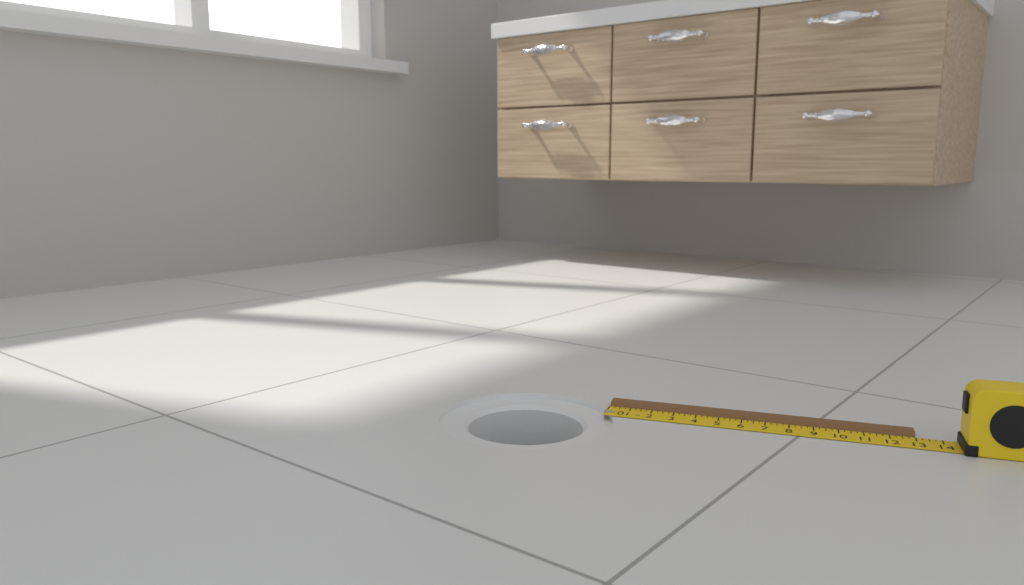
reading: 13.00 in
